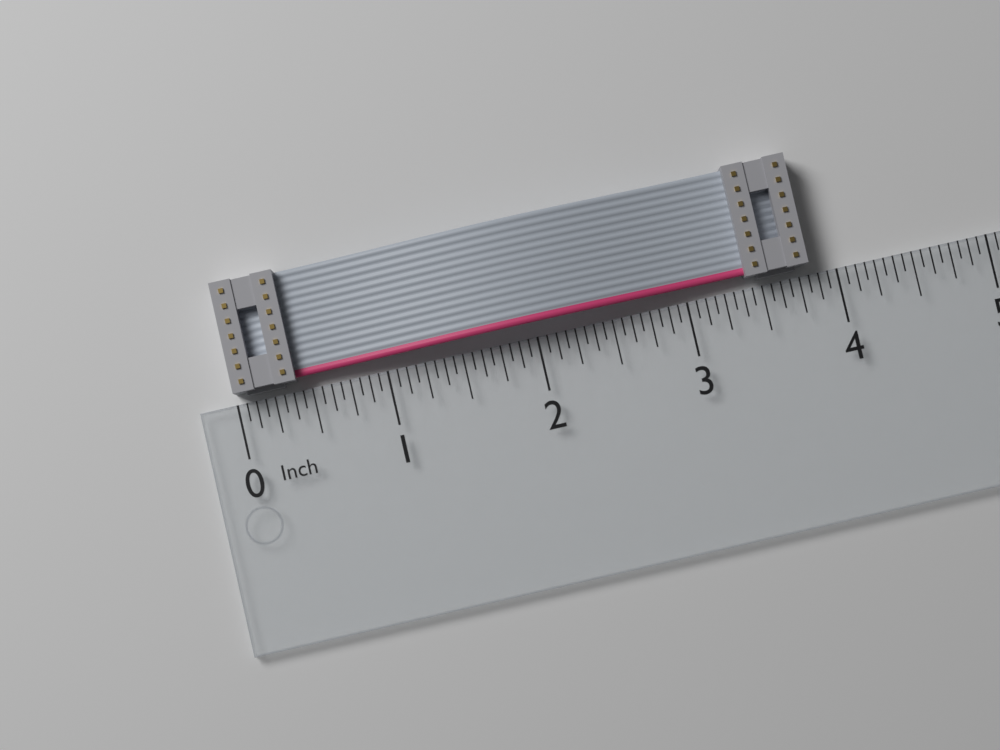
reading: 3.8125 in
